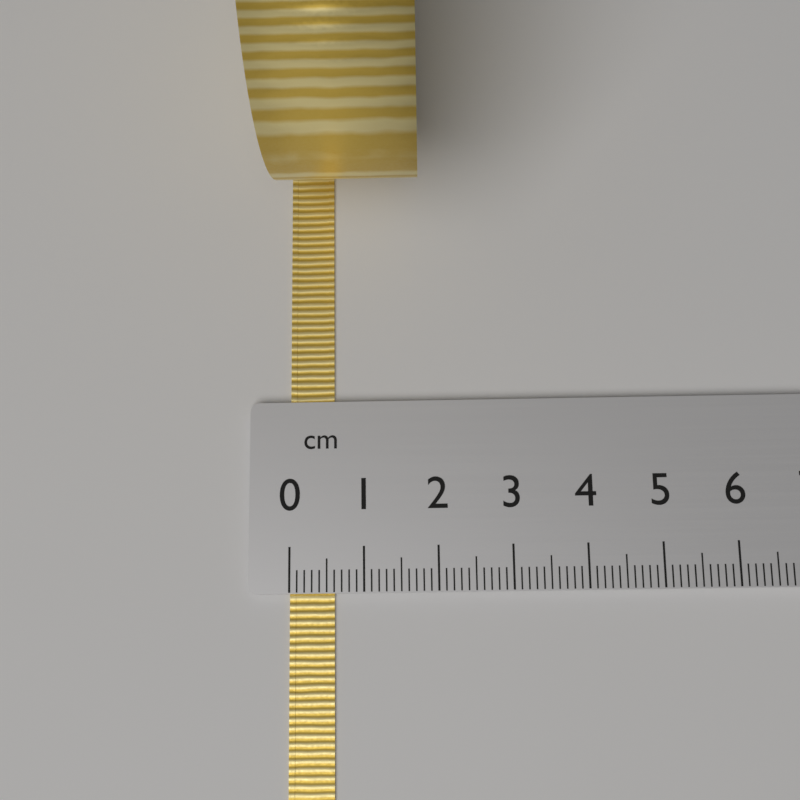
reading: 0.6 cm
